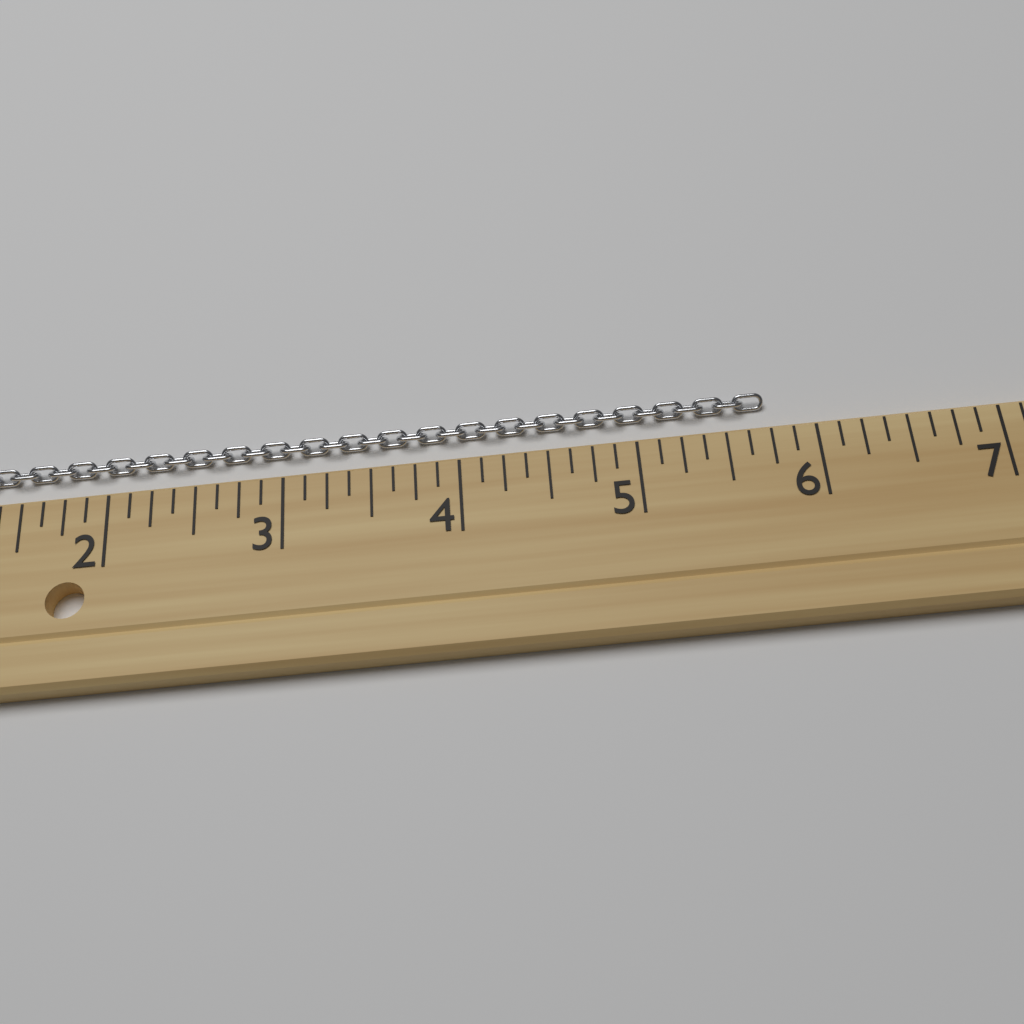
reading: 5.750 (no unit)
